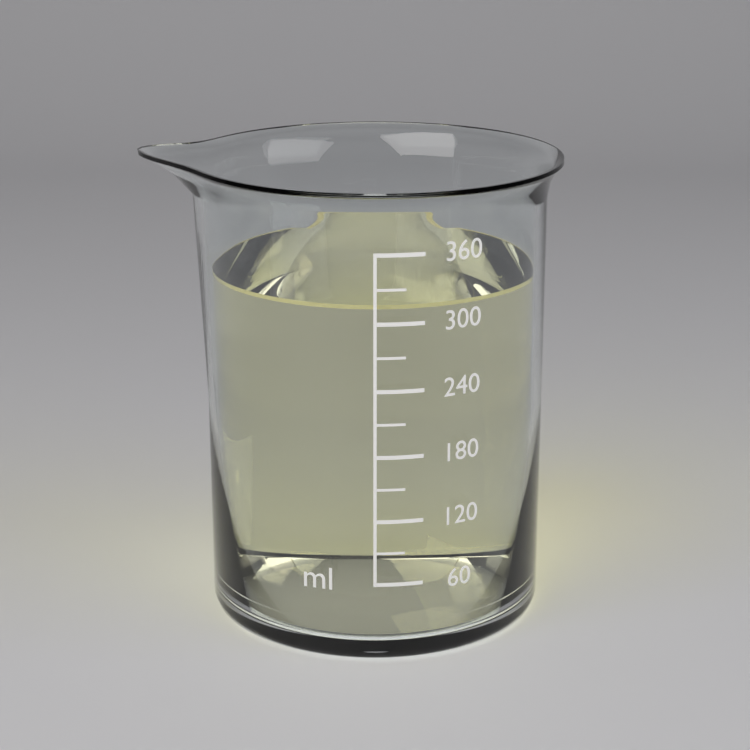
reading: 315 ml
